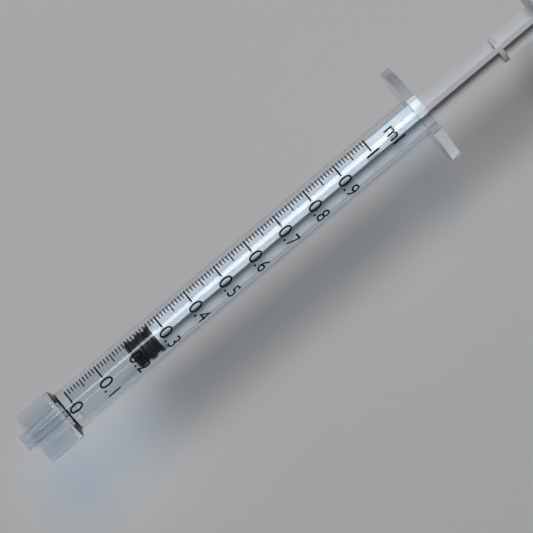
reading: 0.19 ml
